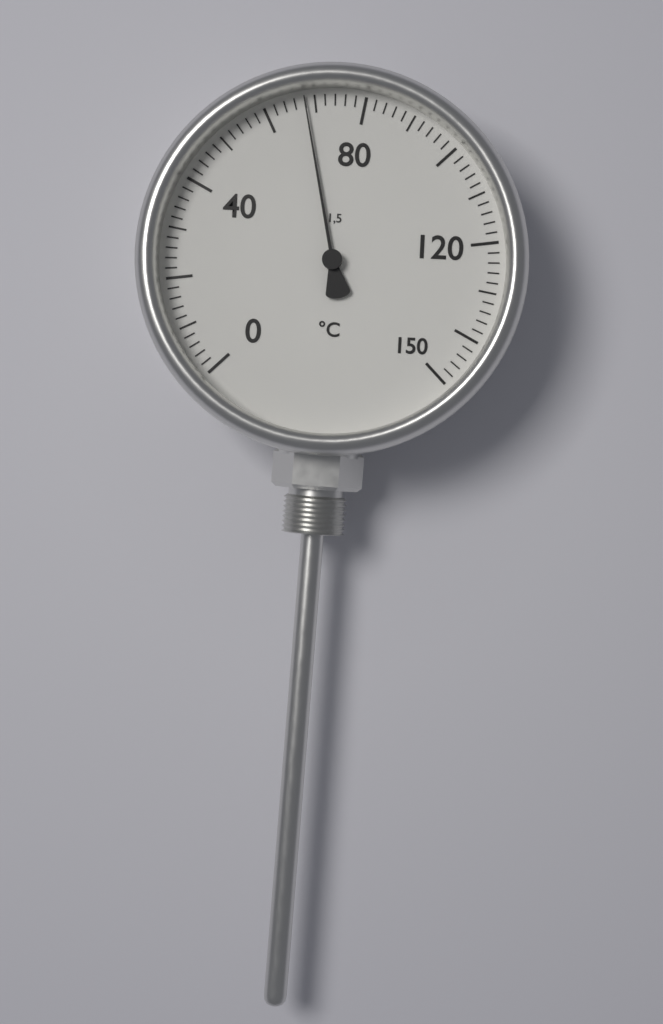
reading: 68 °C
